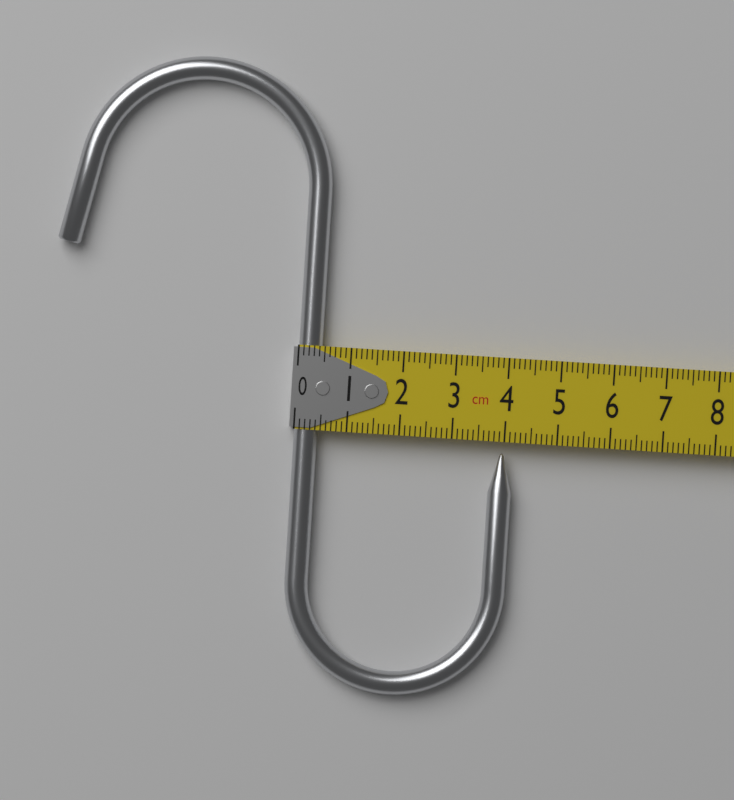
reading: 4.2 cm
